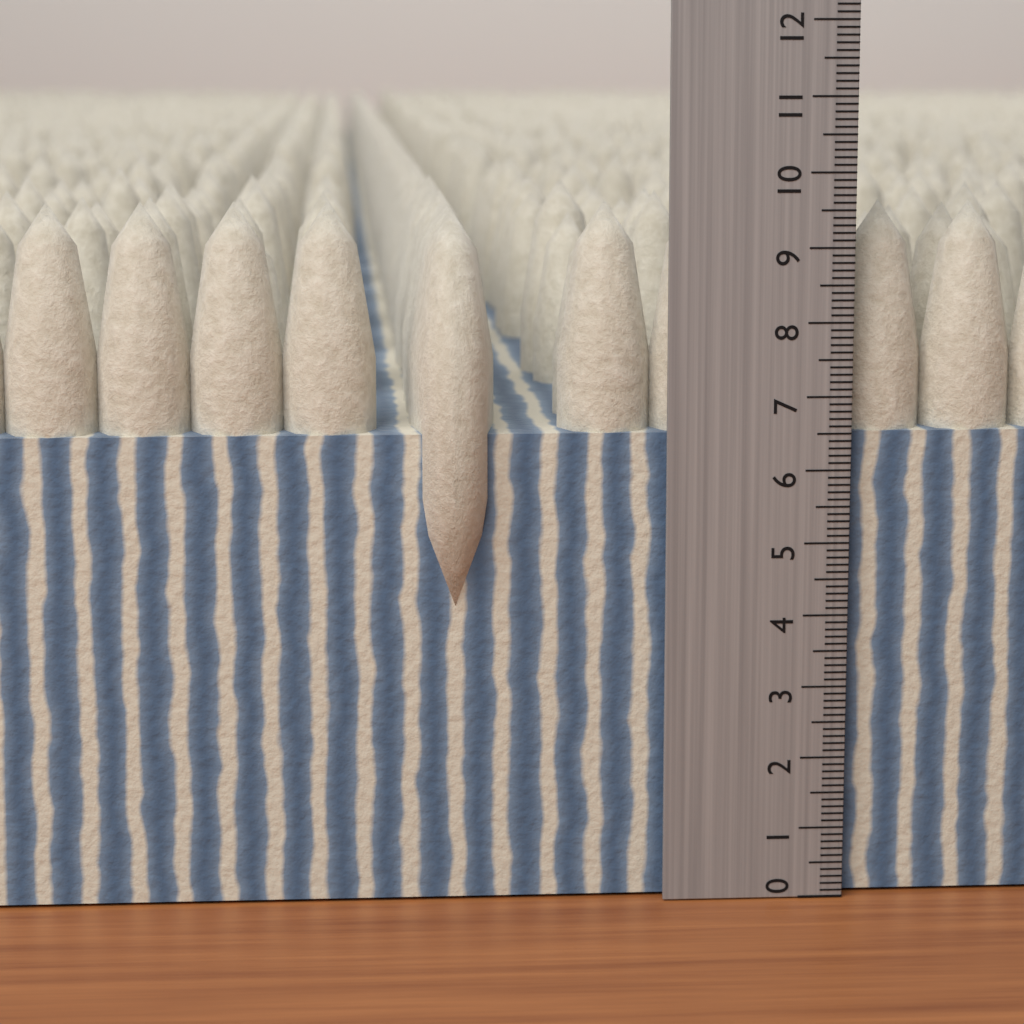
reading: 9.6 (no unit)
